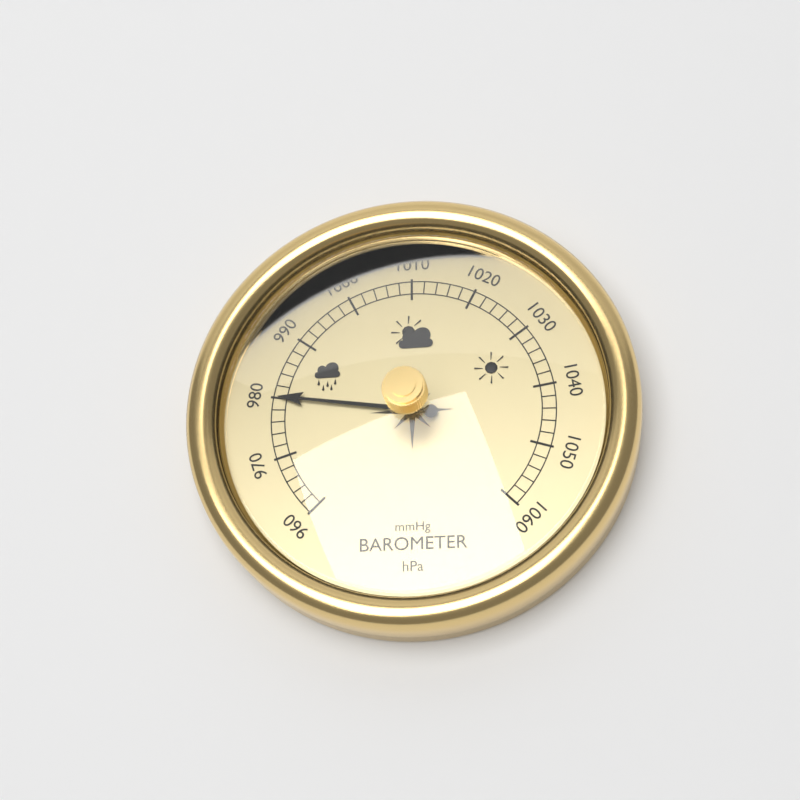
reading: 980 hPa
